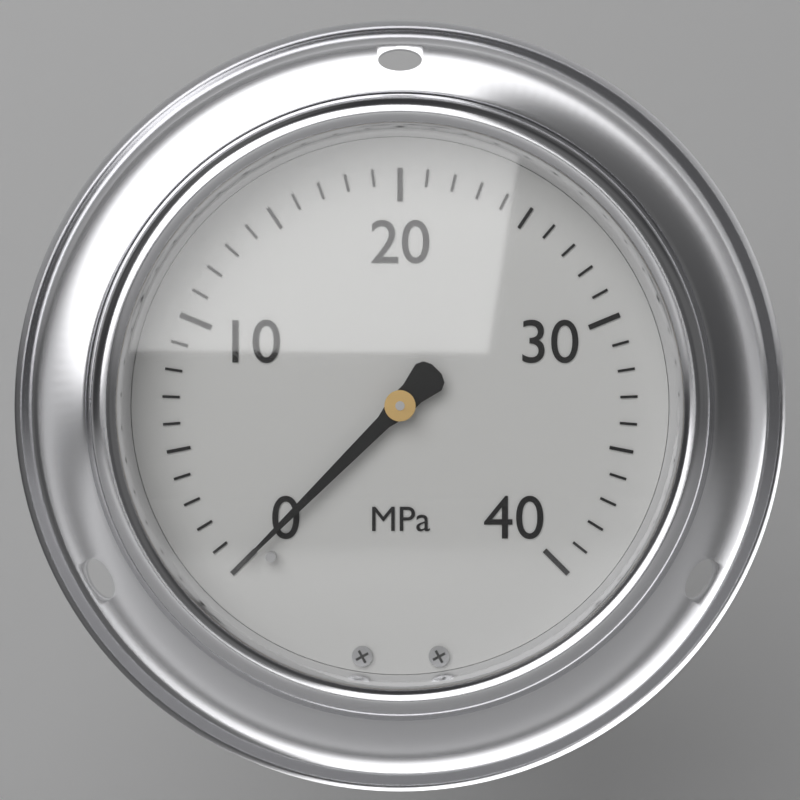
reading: 0 MPa
